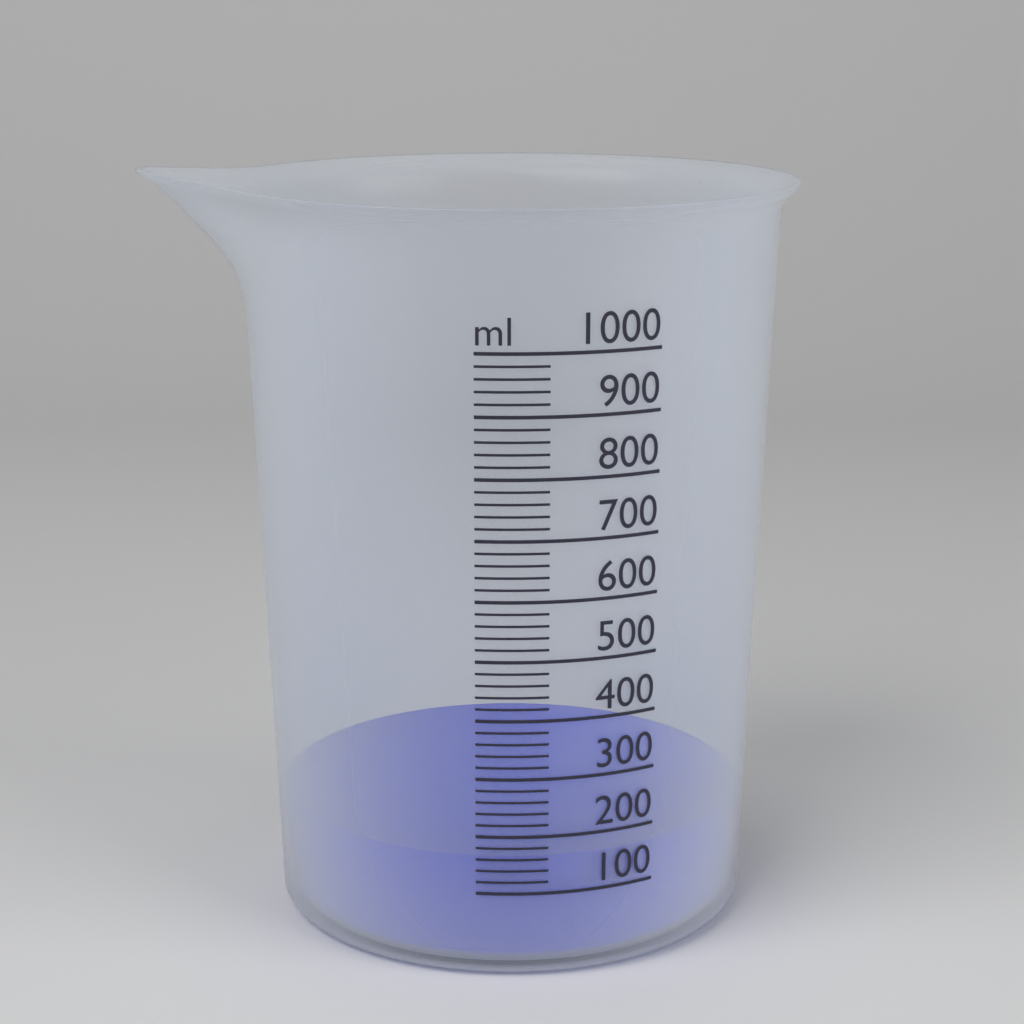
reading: 160 ml
